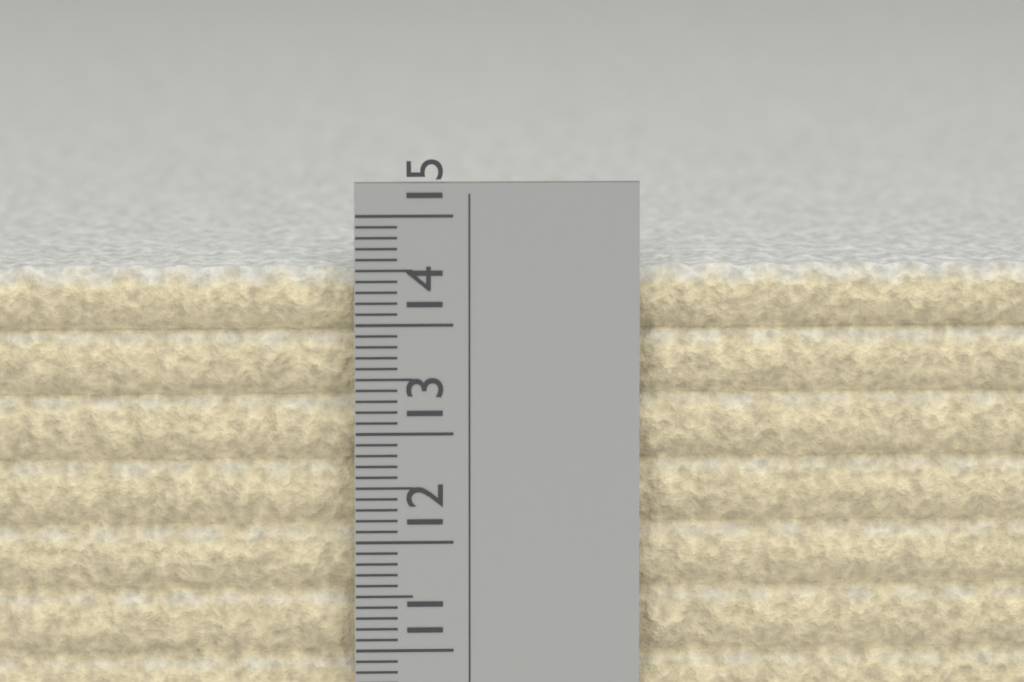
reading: 14.5 cm
